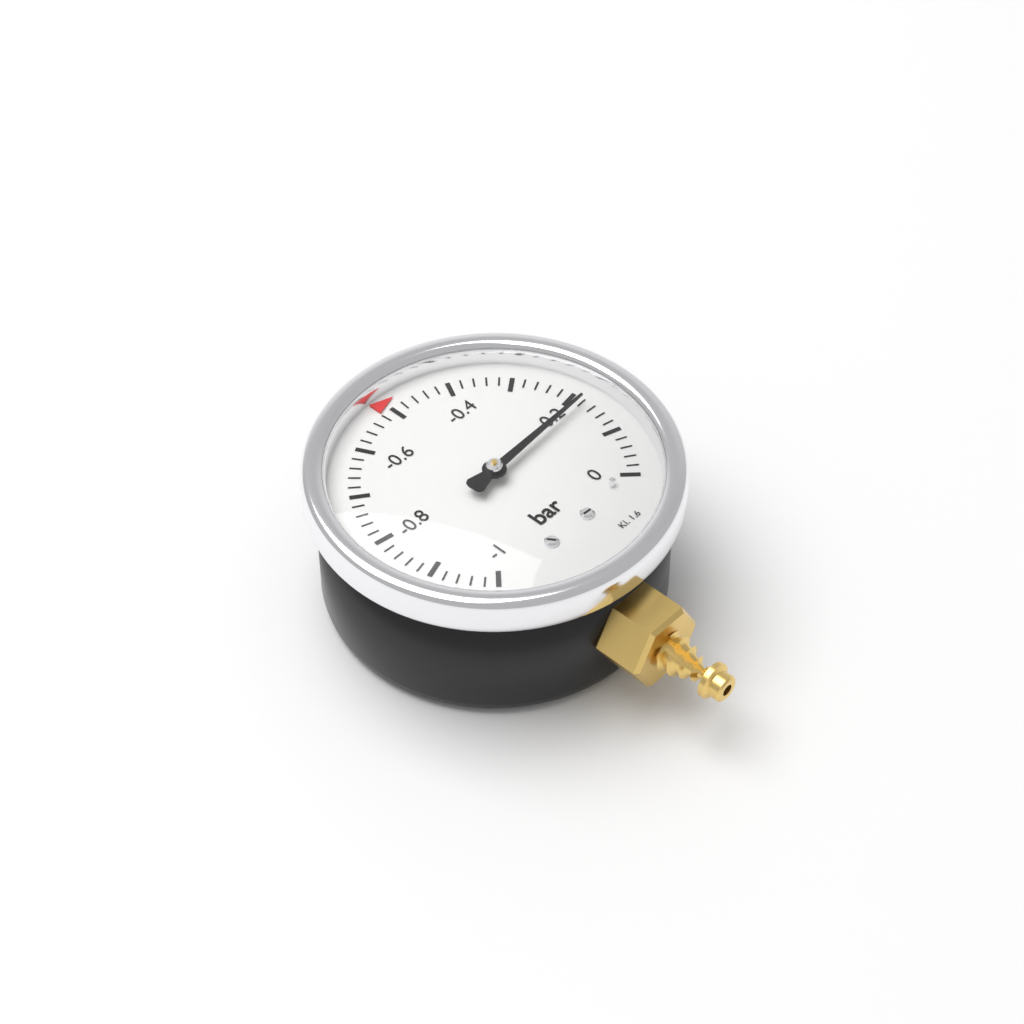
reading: -0.18 bar
